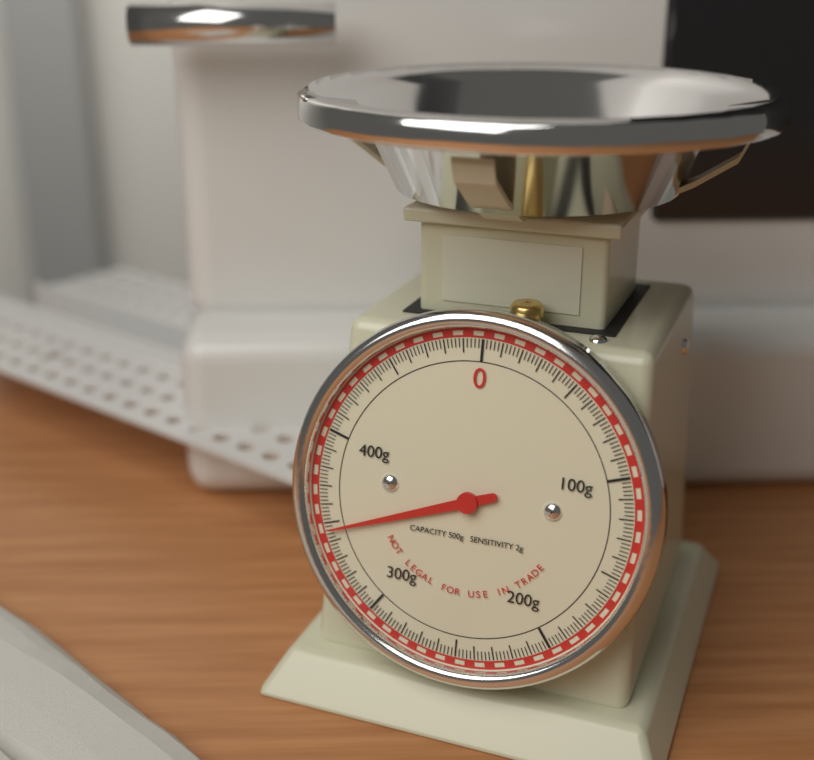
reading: 346 g
